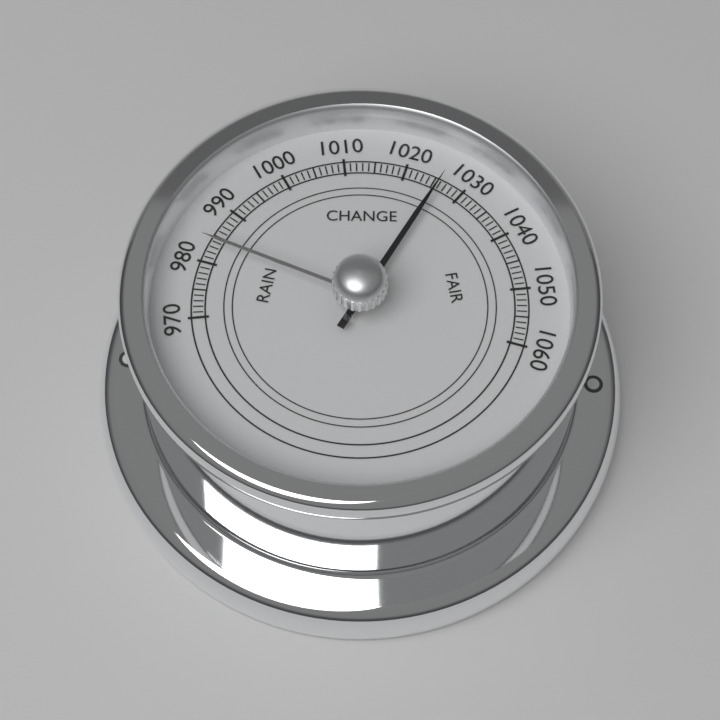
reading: 1026 (no unit)
